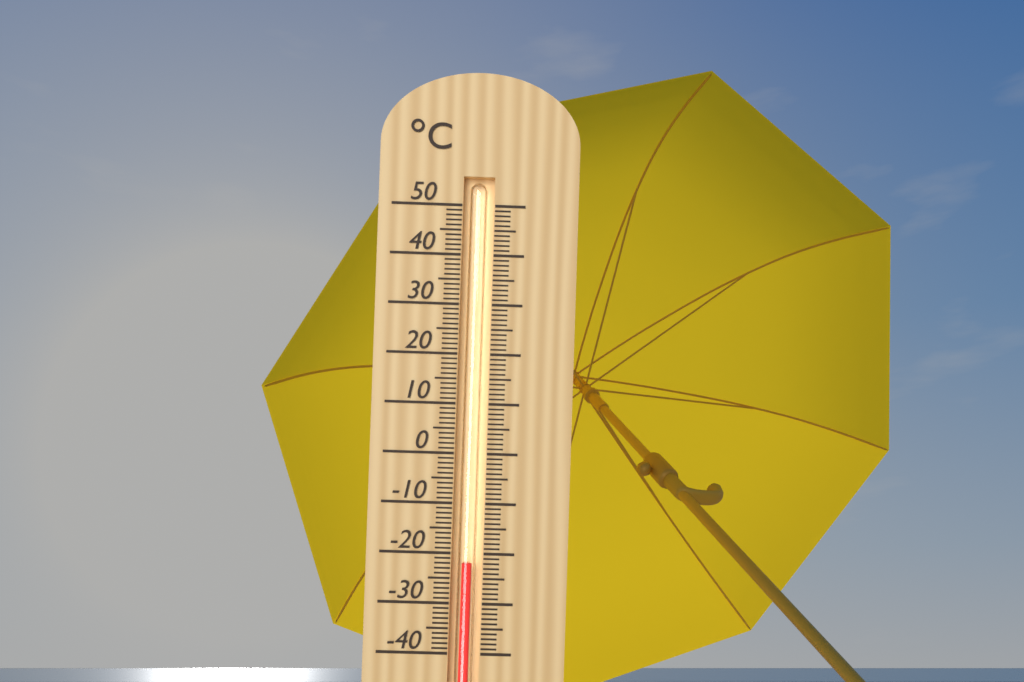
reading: -22 °C
